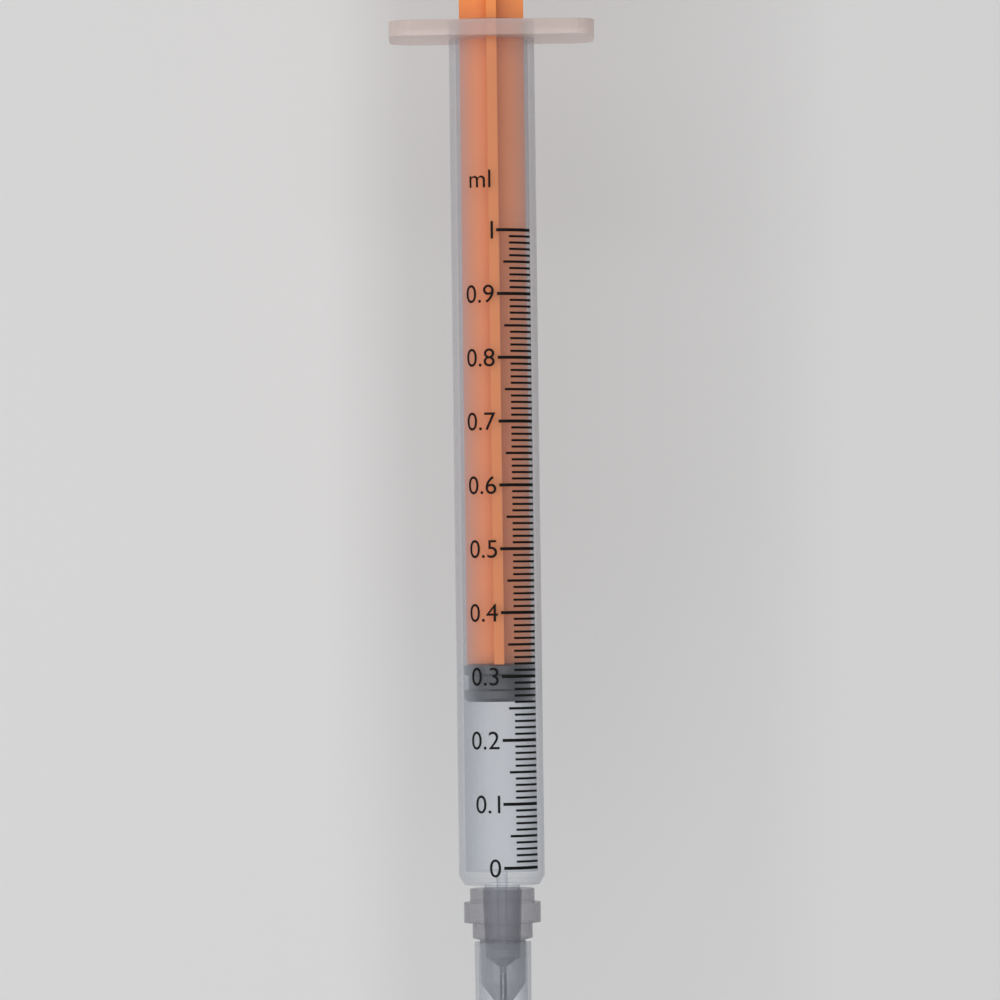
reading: 0.26 ml
